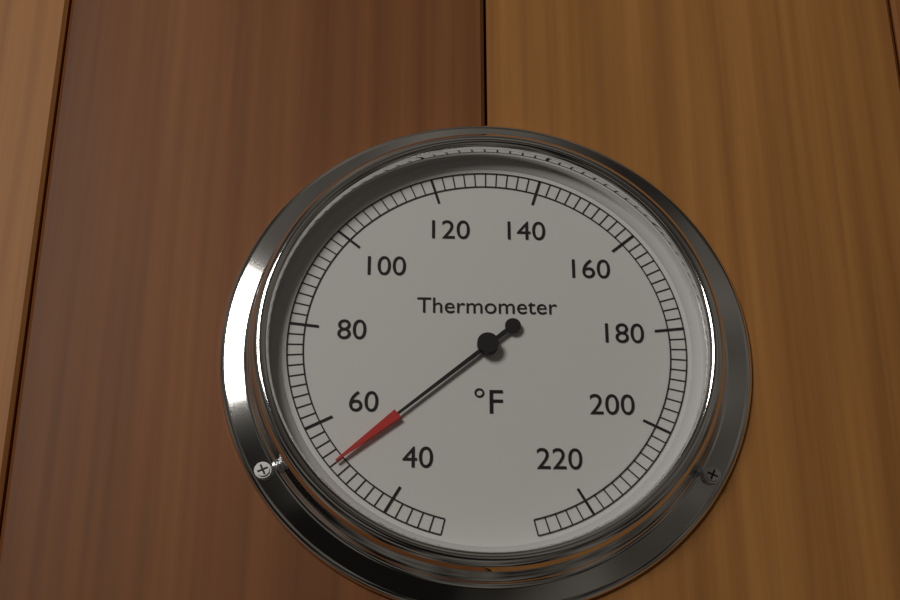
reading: 52 °F
